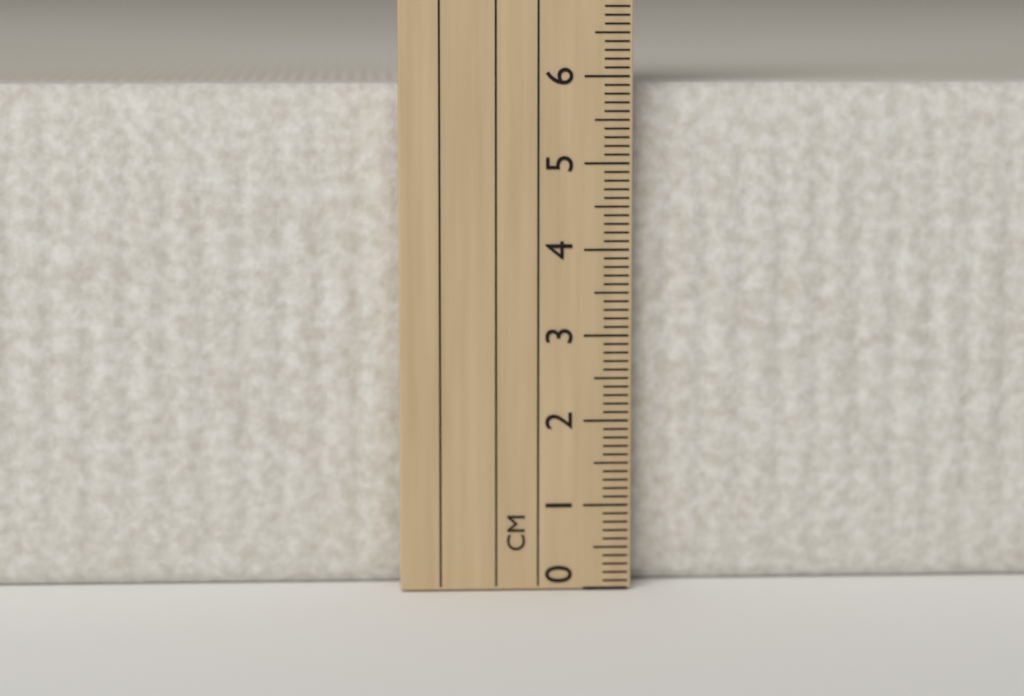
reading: 5.9 cm
